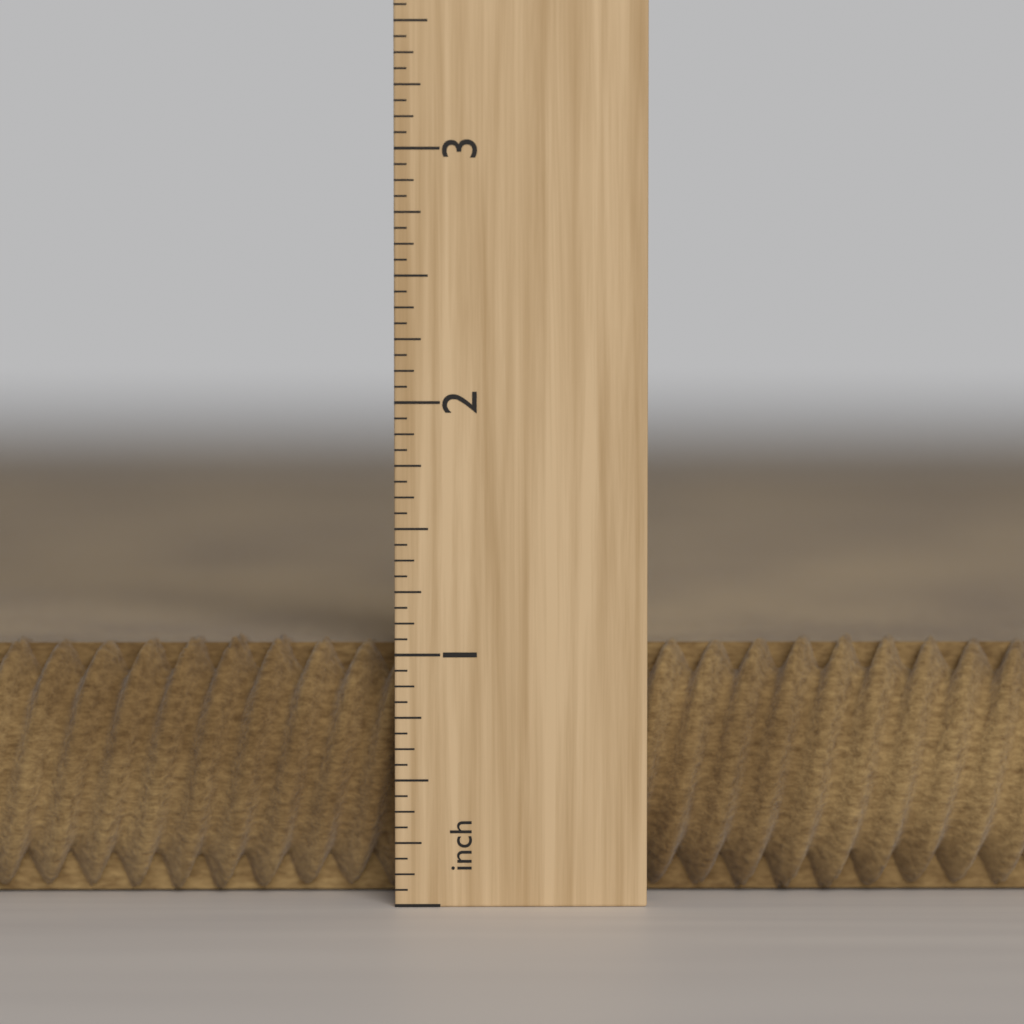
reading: 1.0625 inch
